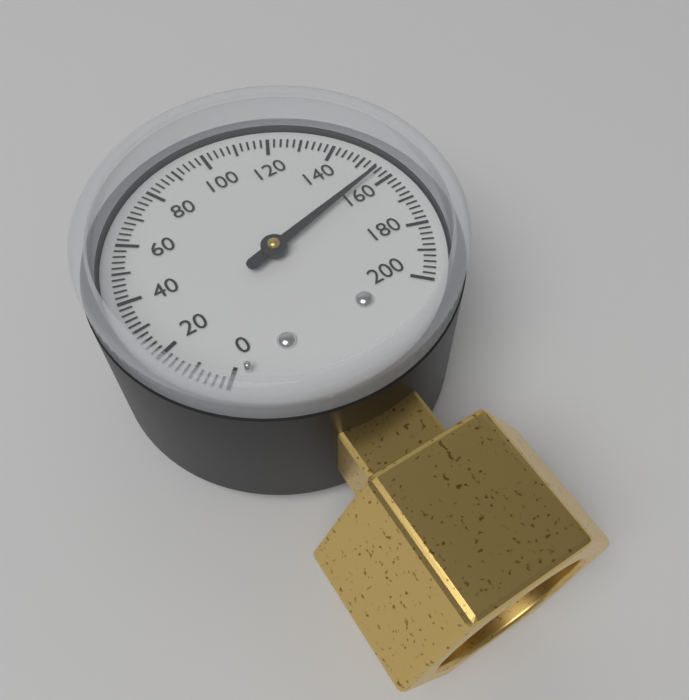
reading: 156 (no unit)
